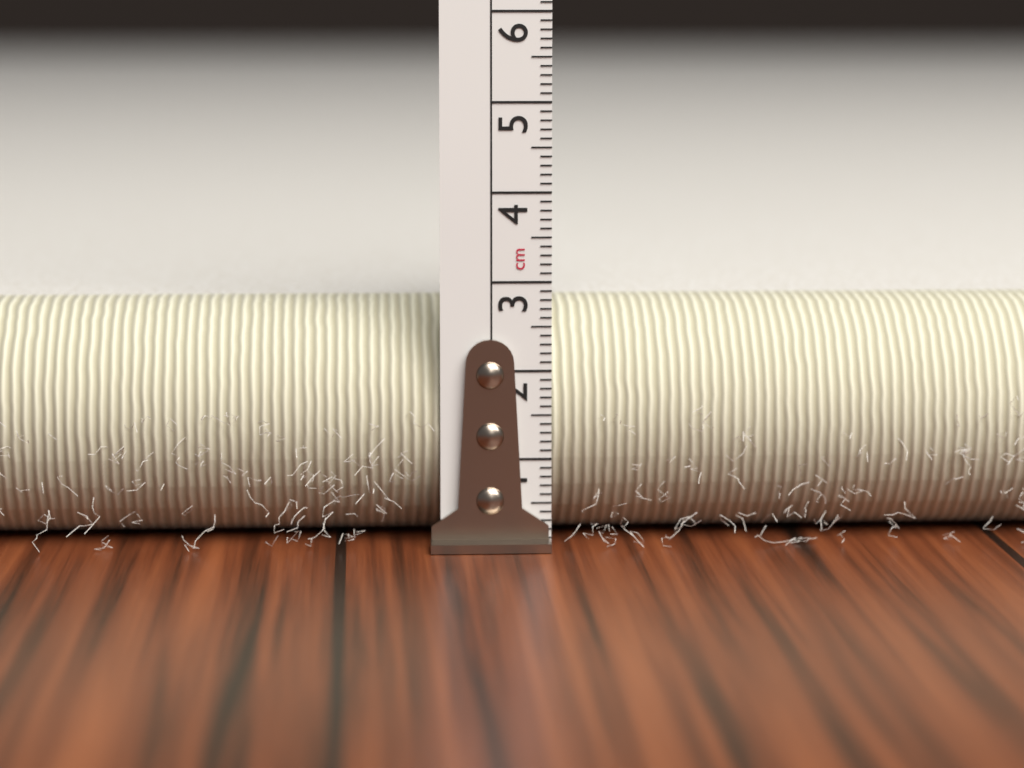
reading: 2.7 cm
